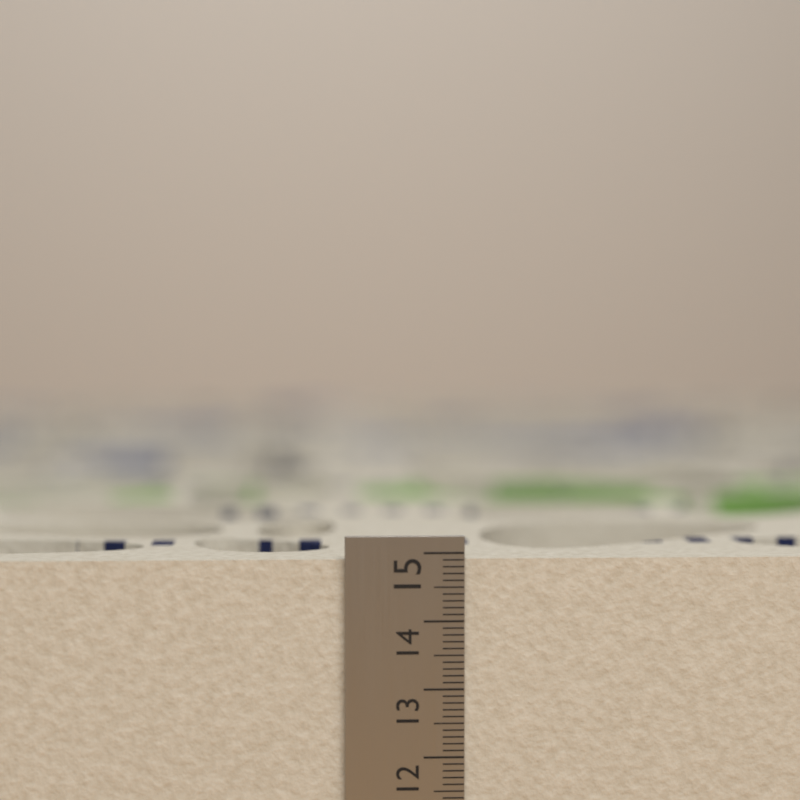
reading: 14.9 cm
